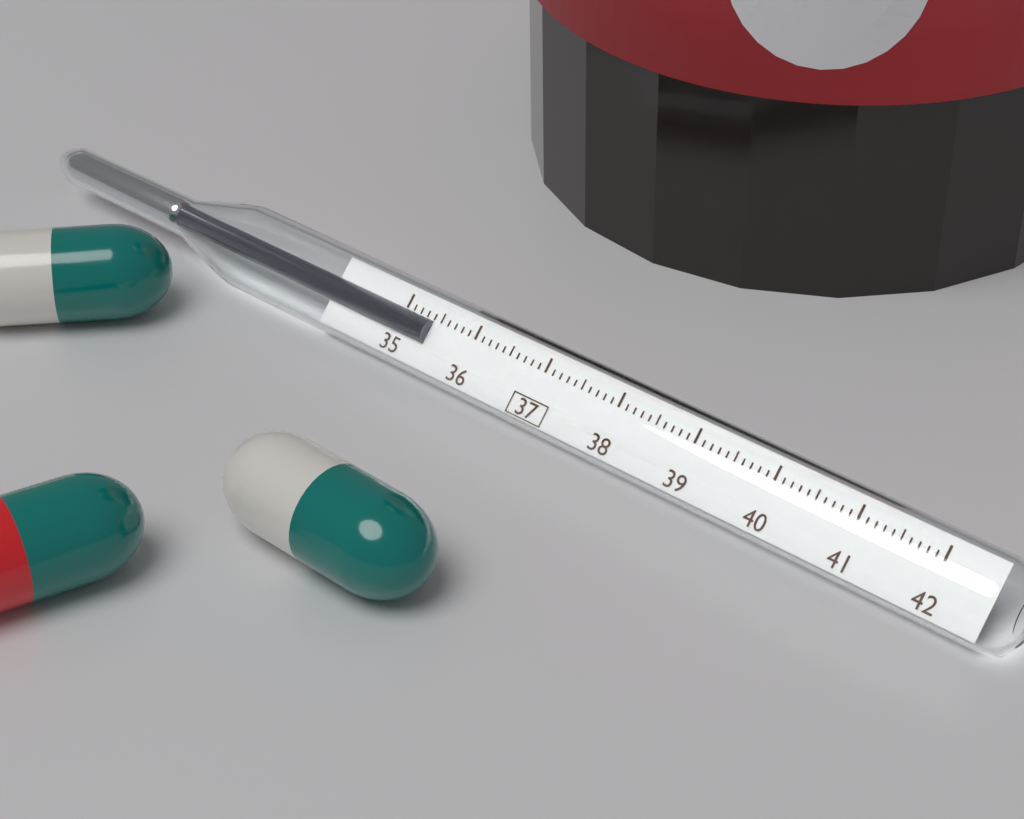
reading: 35.4 (no unit)
